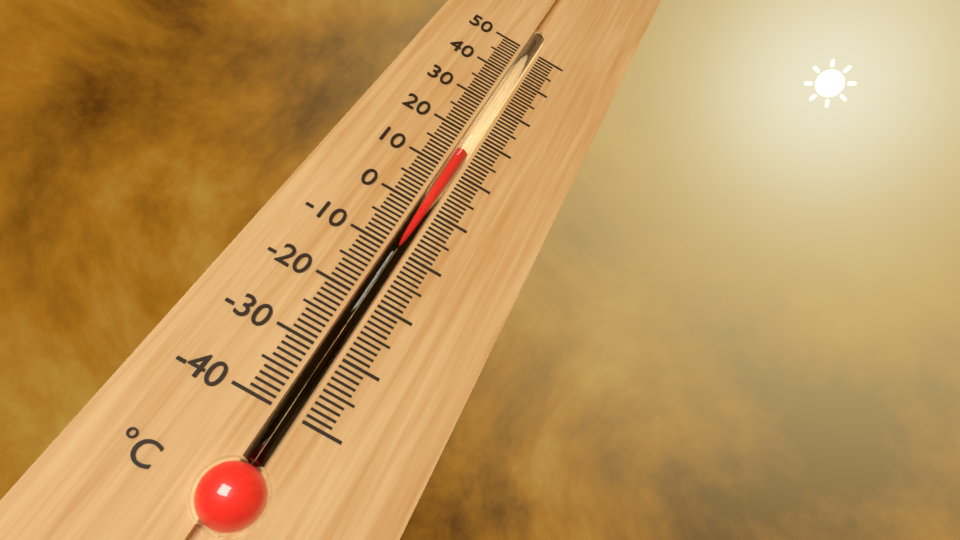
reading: 15 °C
